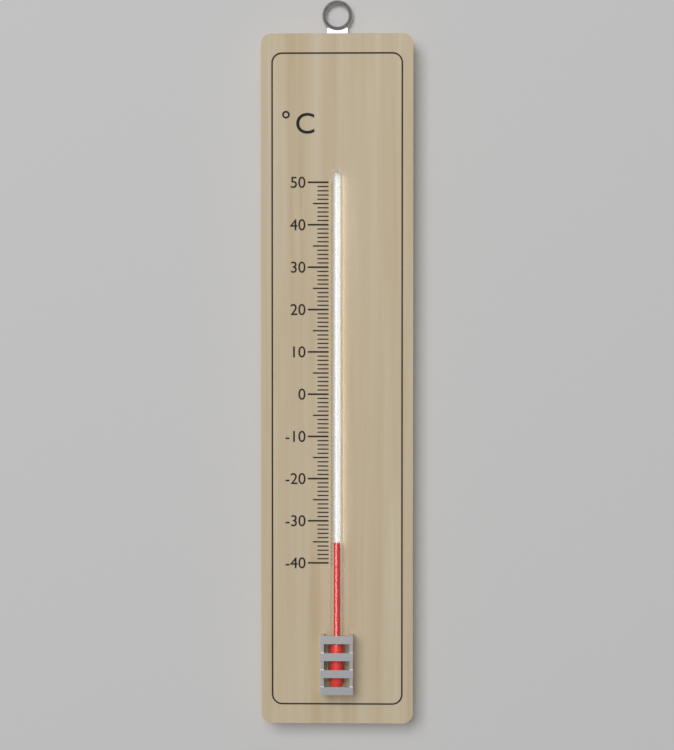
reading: -35 °C
